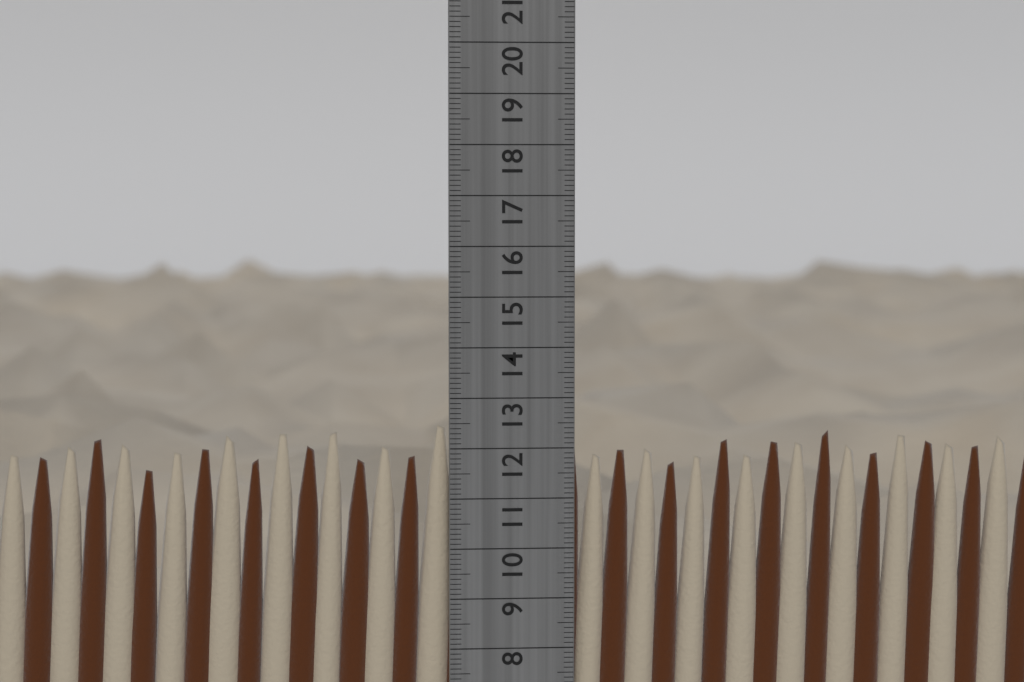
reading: 12.5 cm
